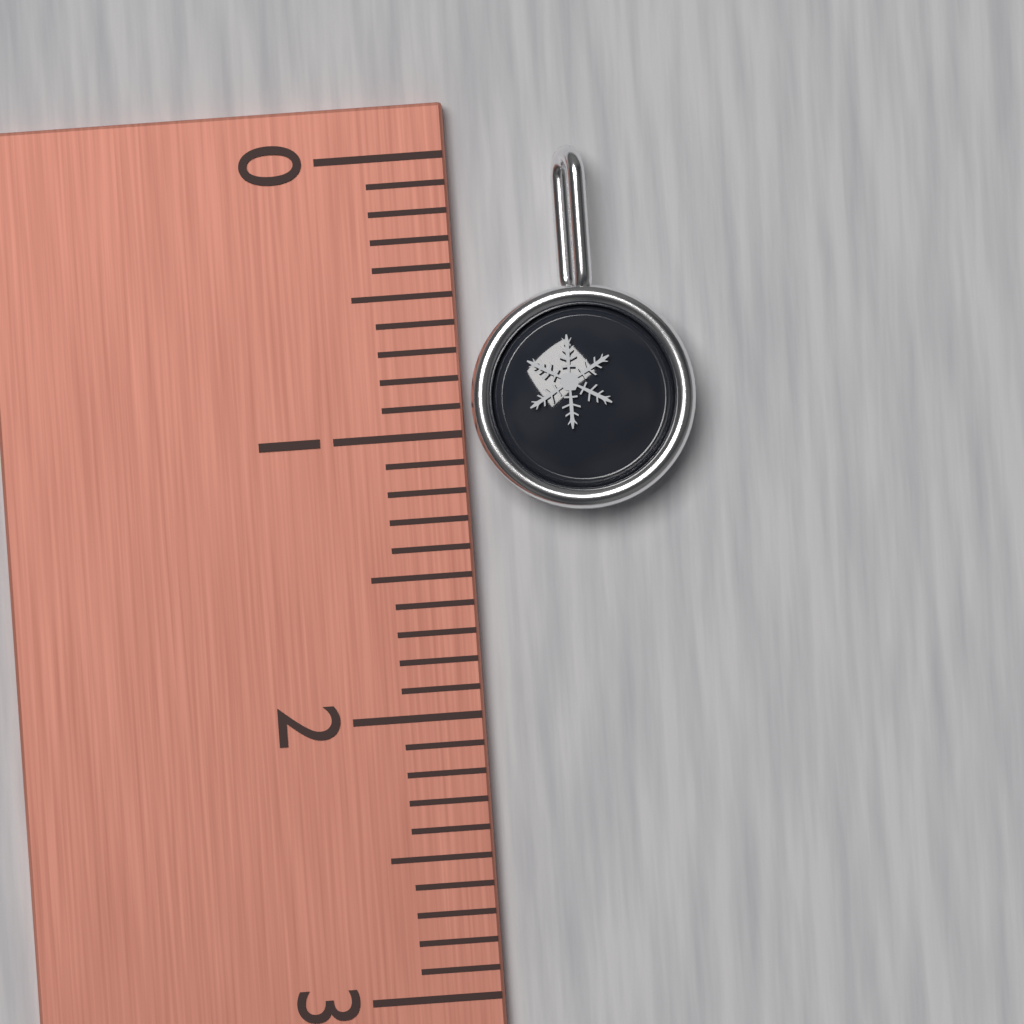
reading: 1.3 (no unit)
